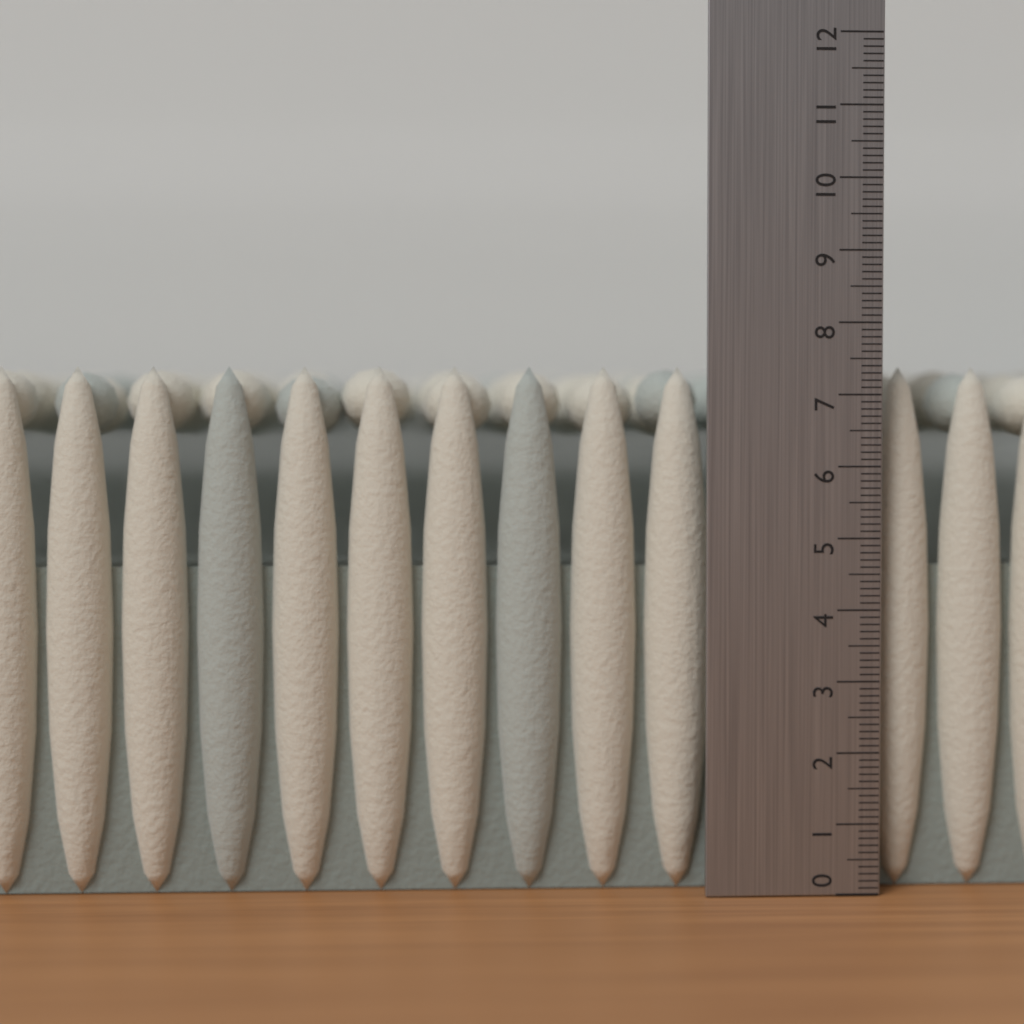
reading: 7.4 (no unit)
